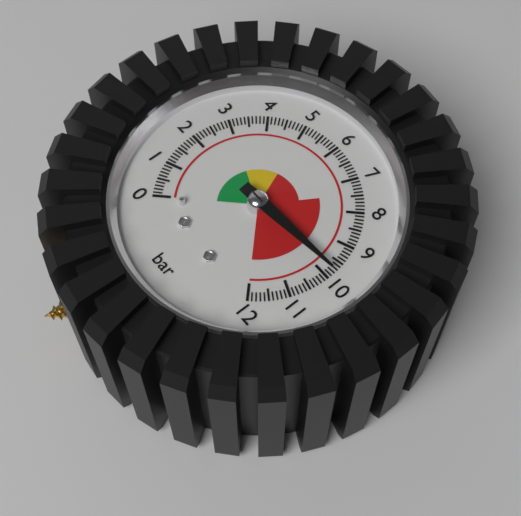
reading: 9.8 bar
